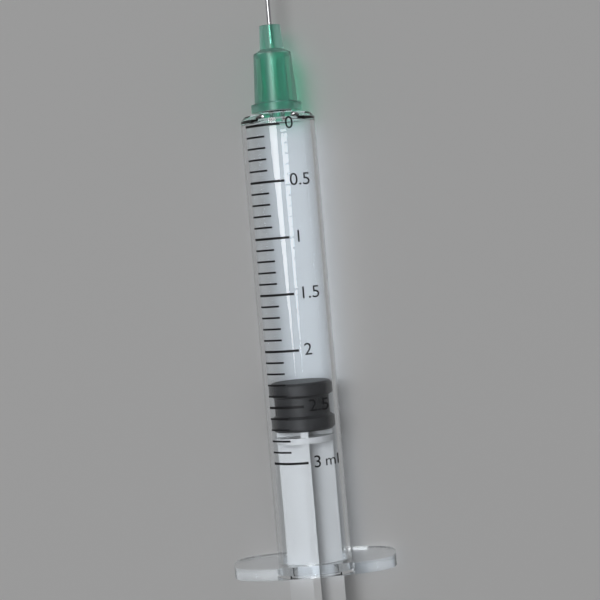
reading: 2.3 ml
